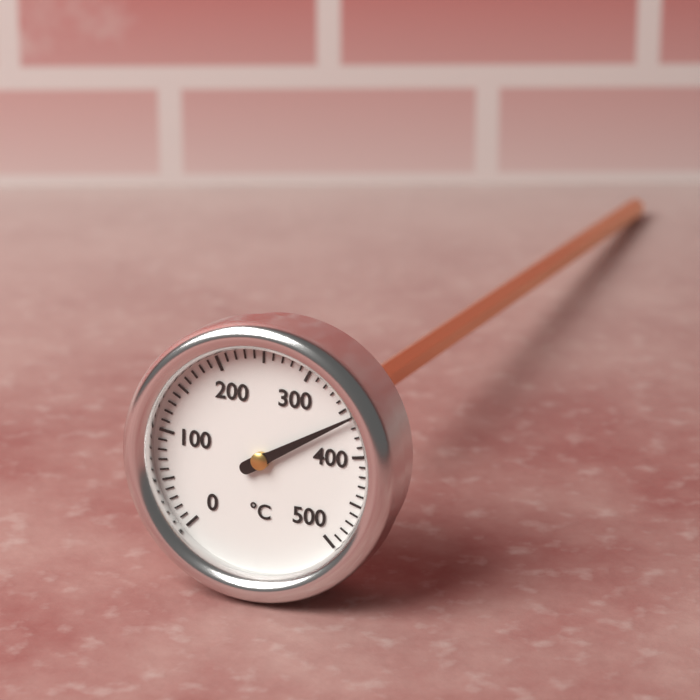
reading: 360 °C
